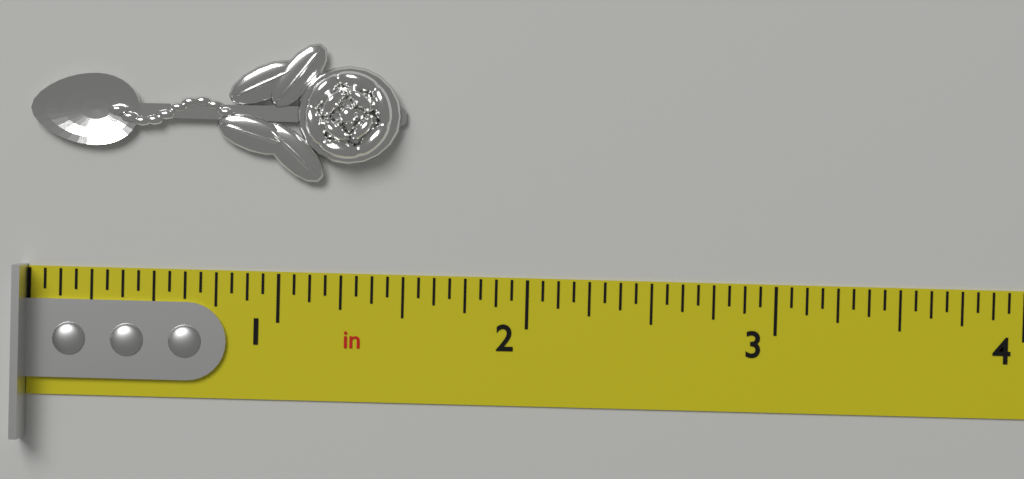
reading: 1.5000 in
